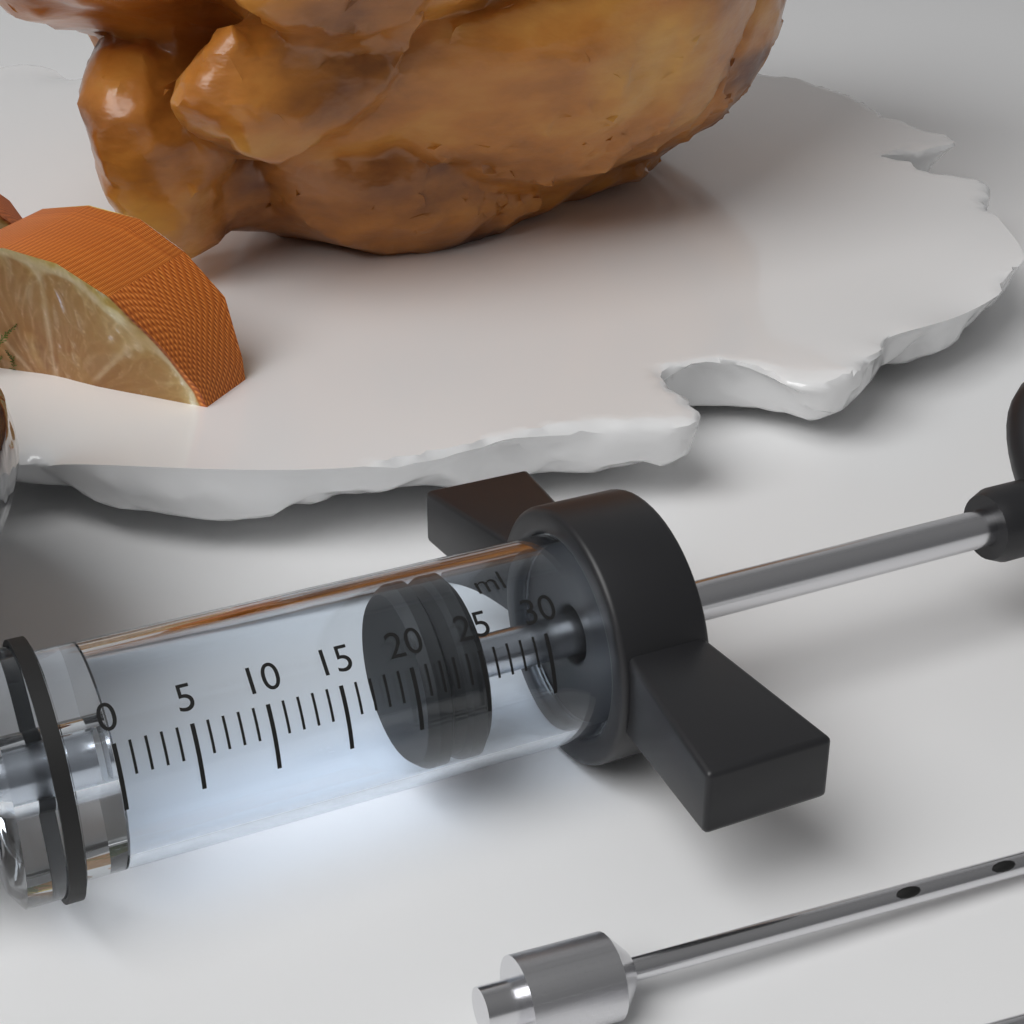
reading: 21 ml
